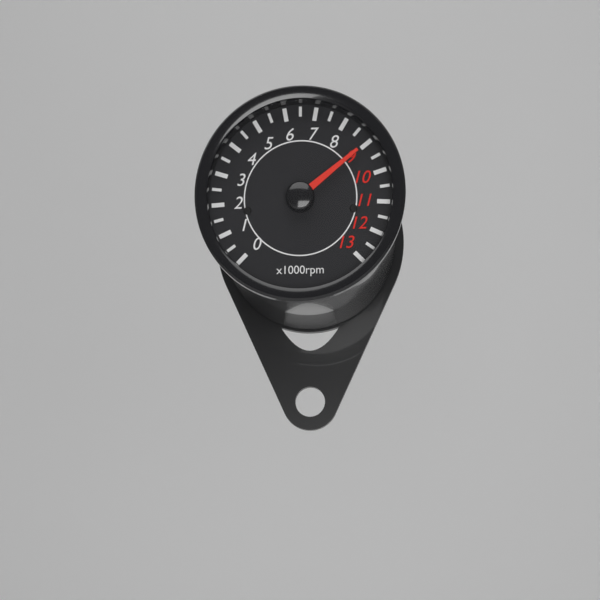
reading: 9000 rpm
